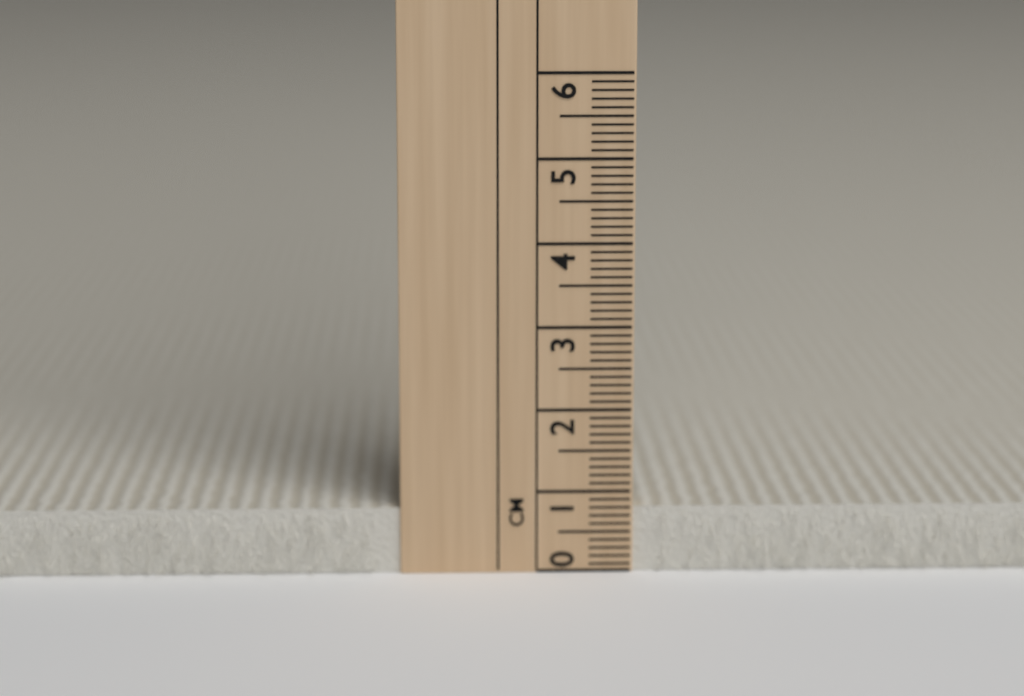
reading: 0.8 cm
